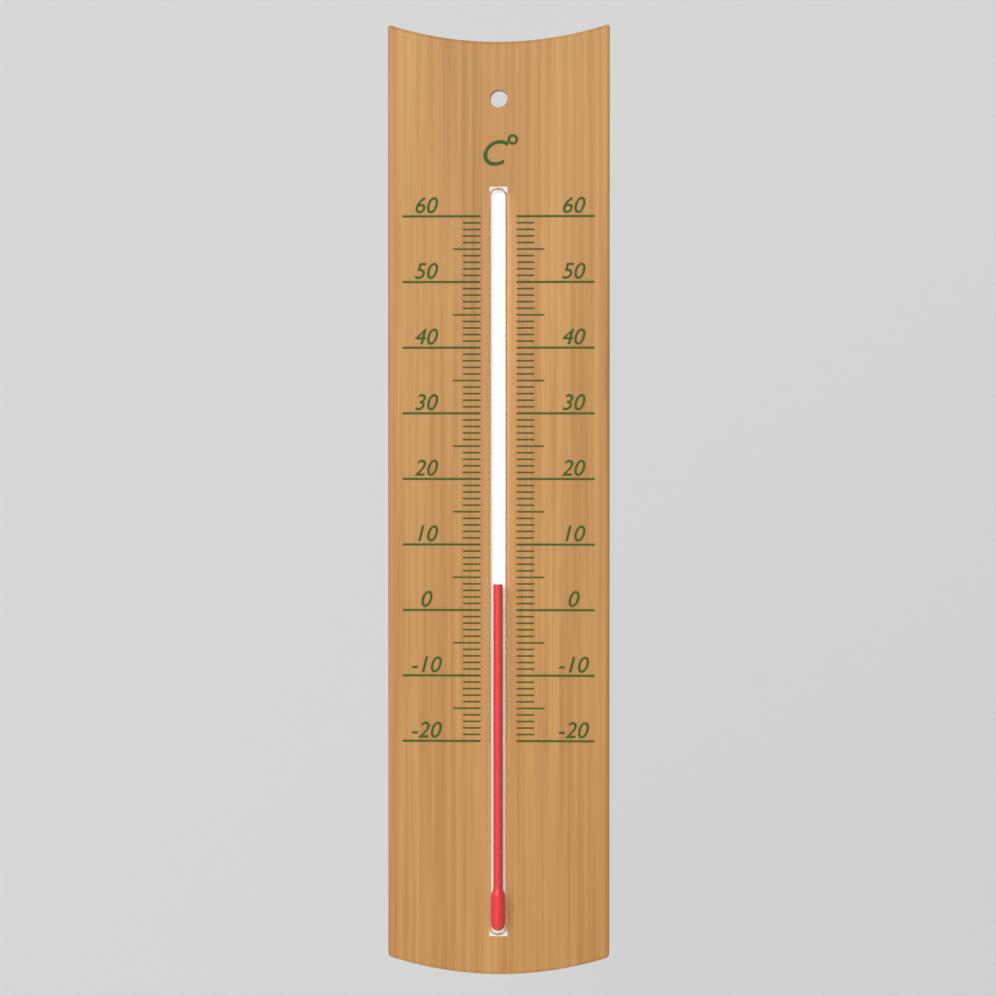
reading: 4 °C
